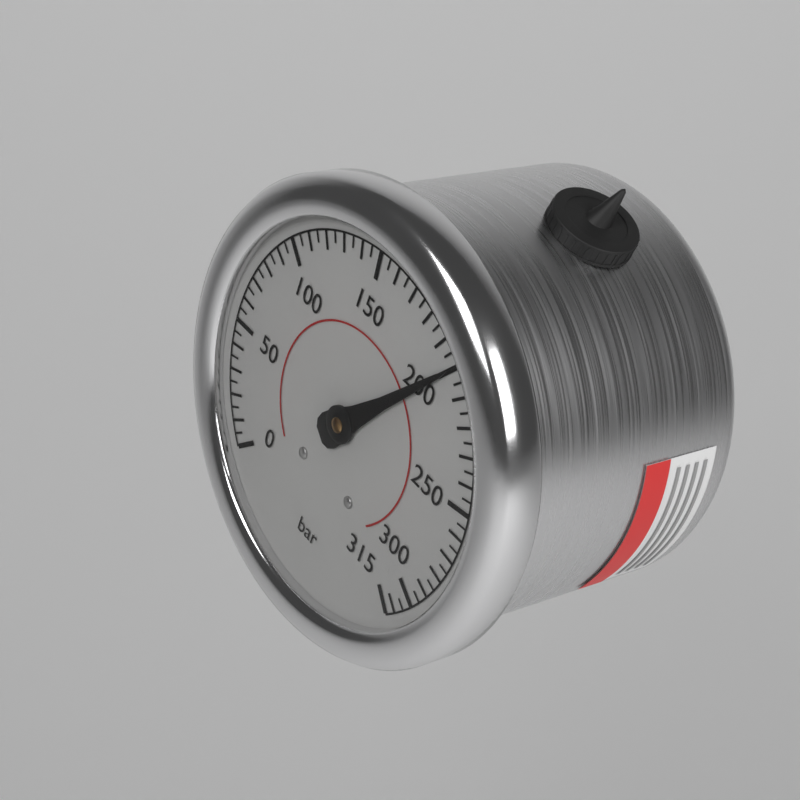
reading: 200 bar
